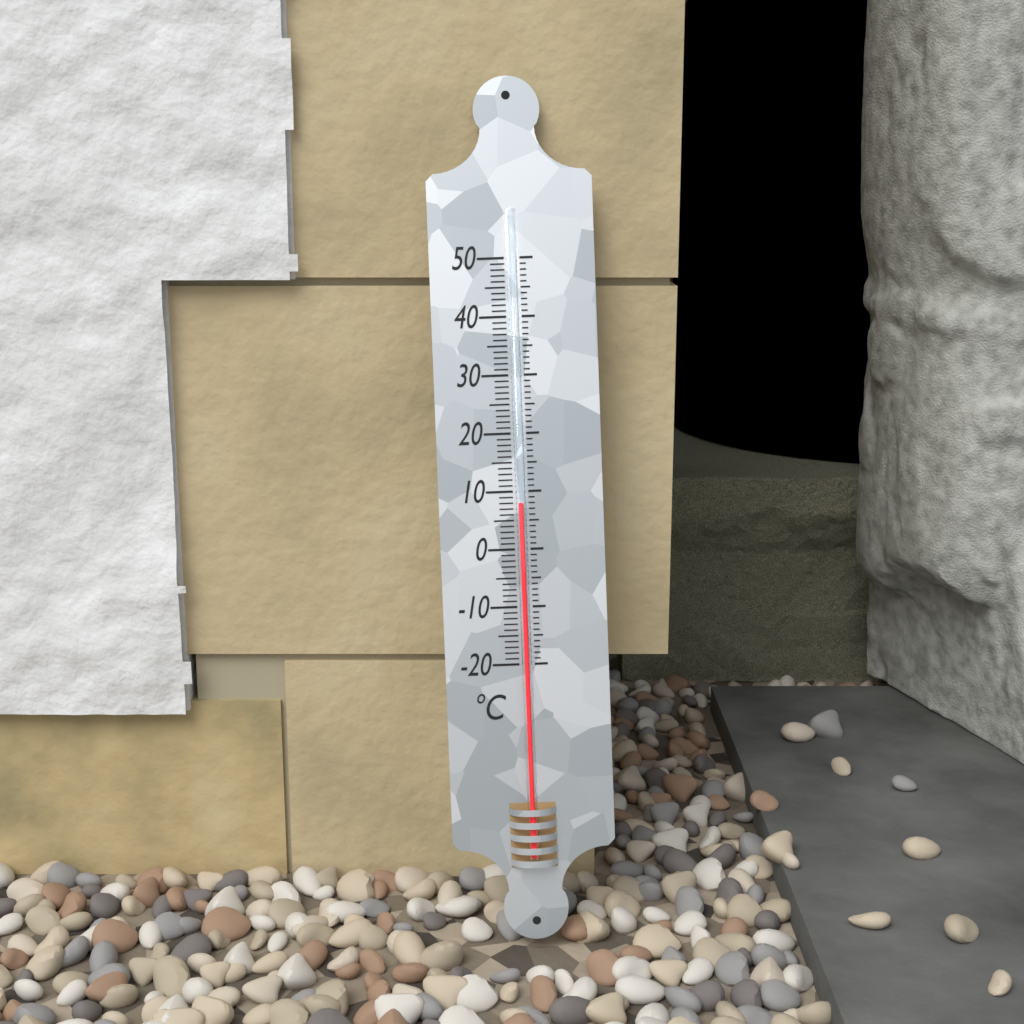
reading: 8 °C
